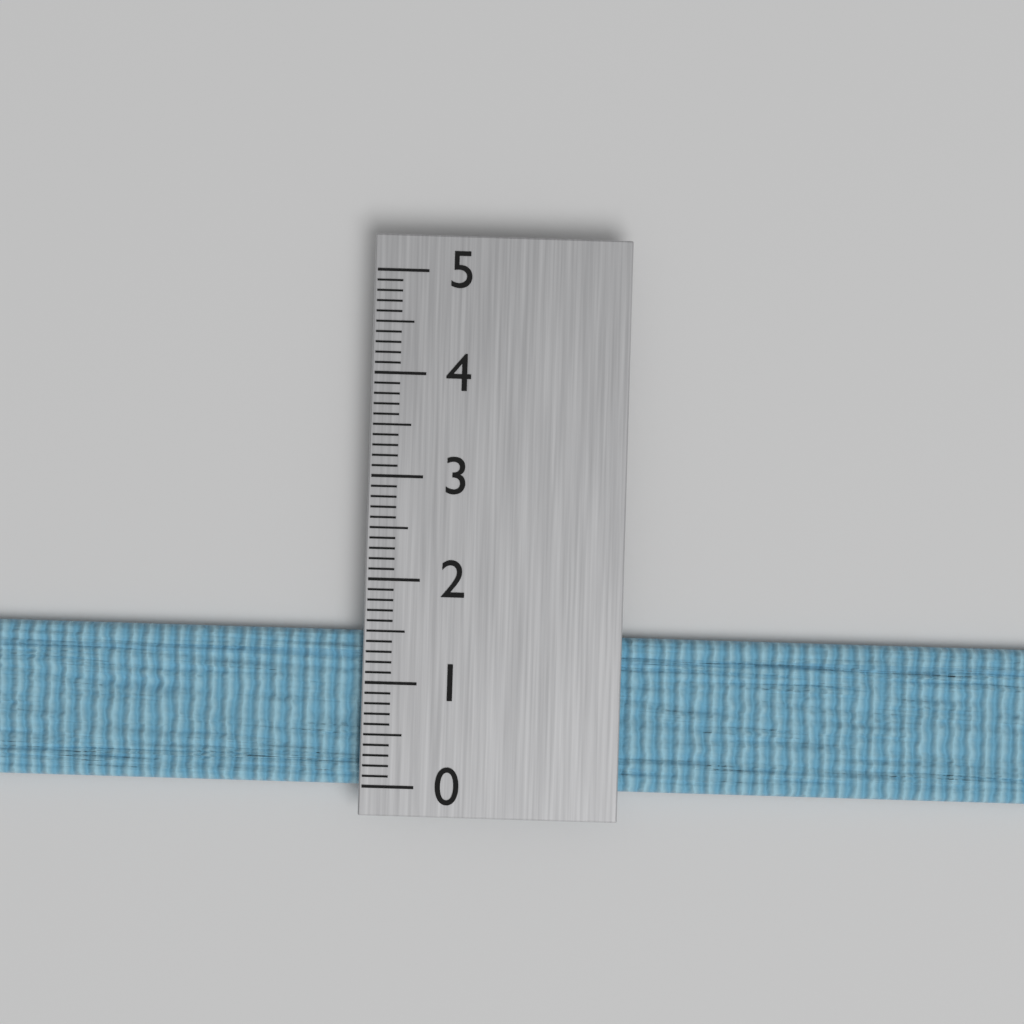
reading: 1.5 (no unit)
